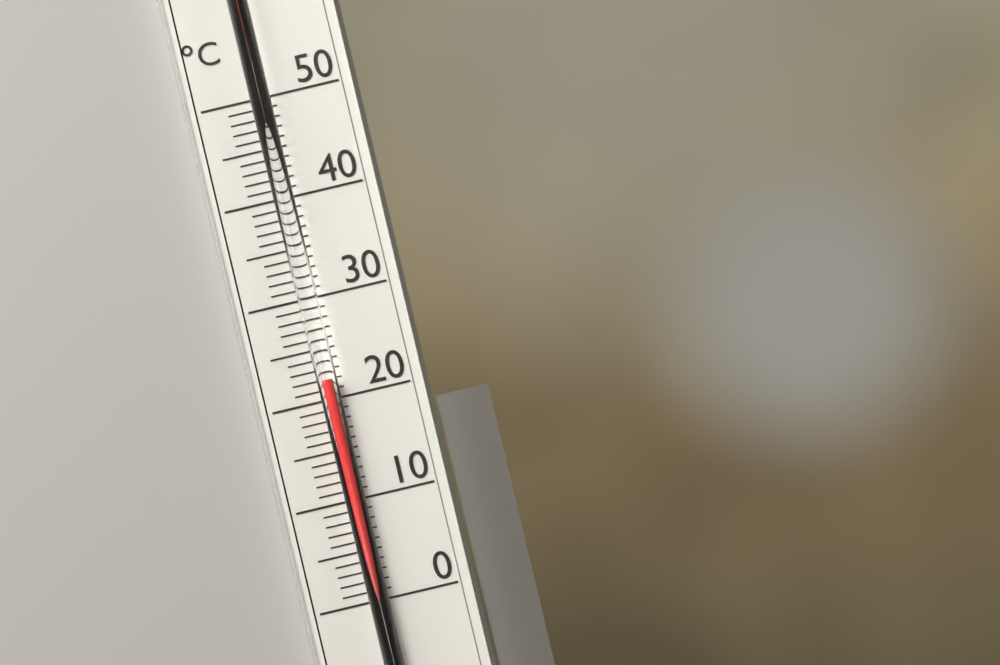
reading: 22 °C
